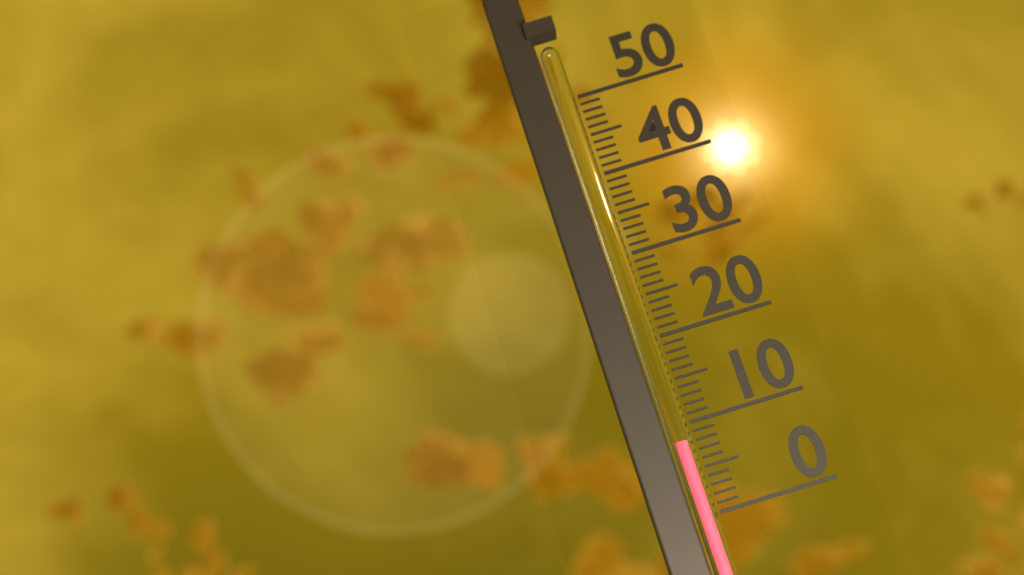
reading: 8 (no unit)
